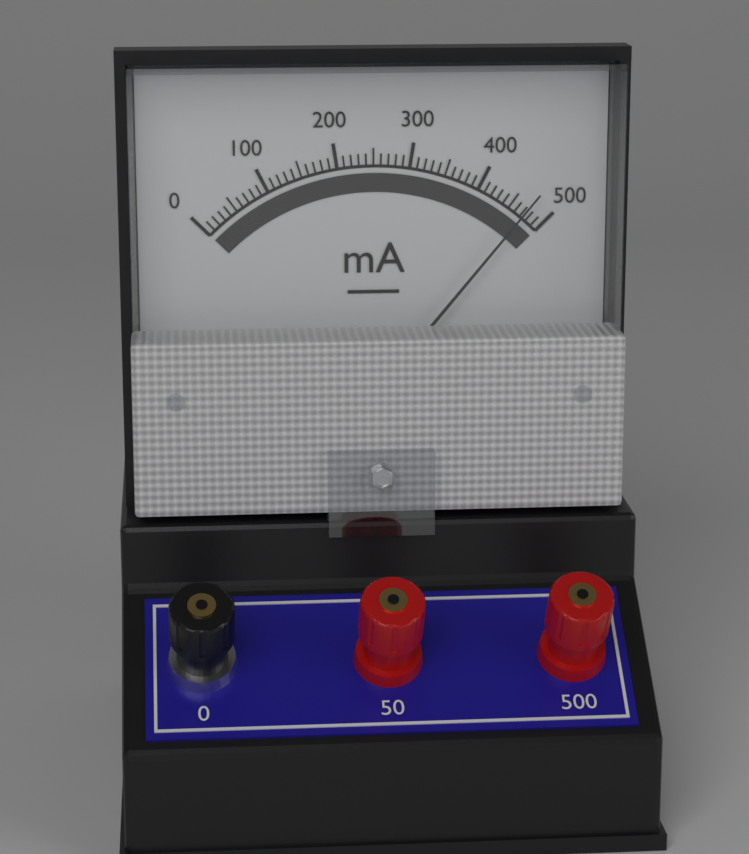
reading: 470 mA
